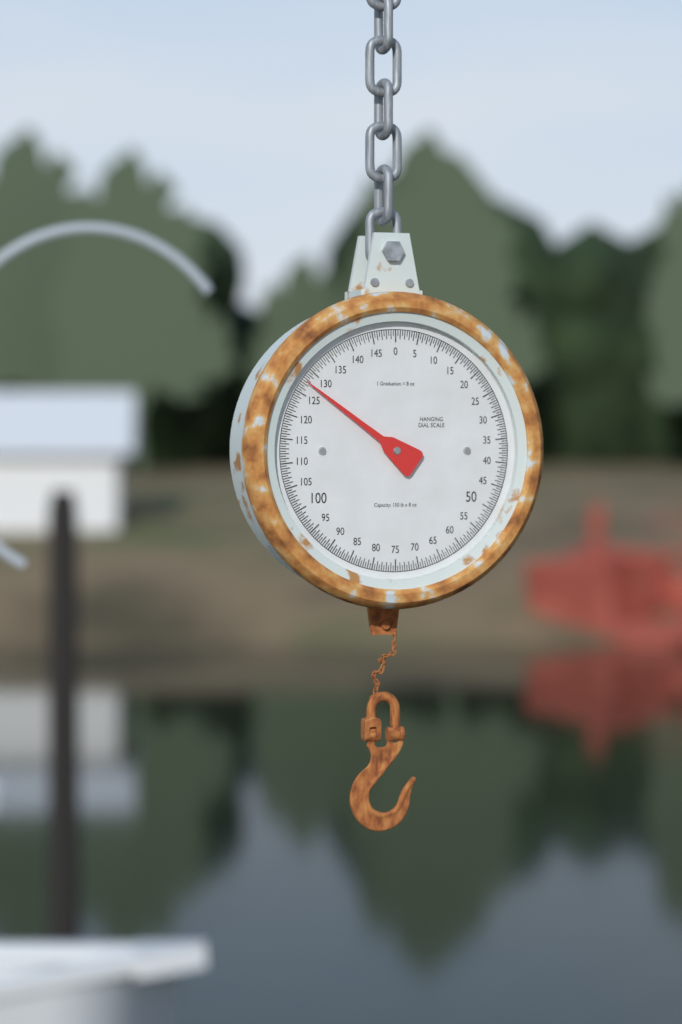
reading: 127.5 lb
